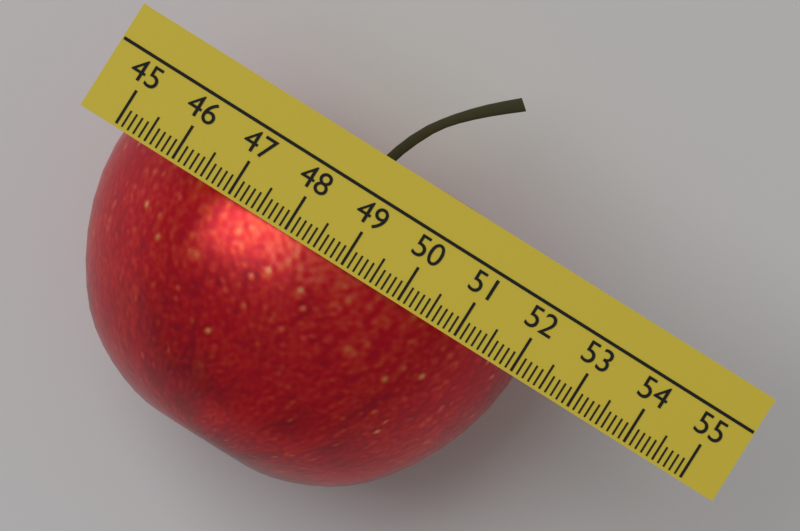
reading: 52.1 (no unit)
